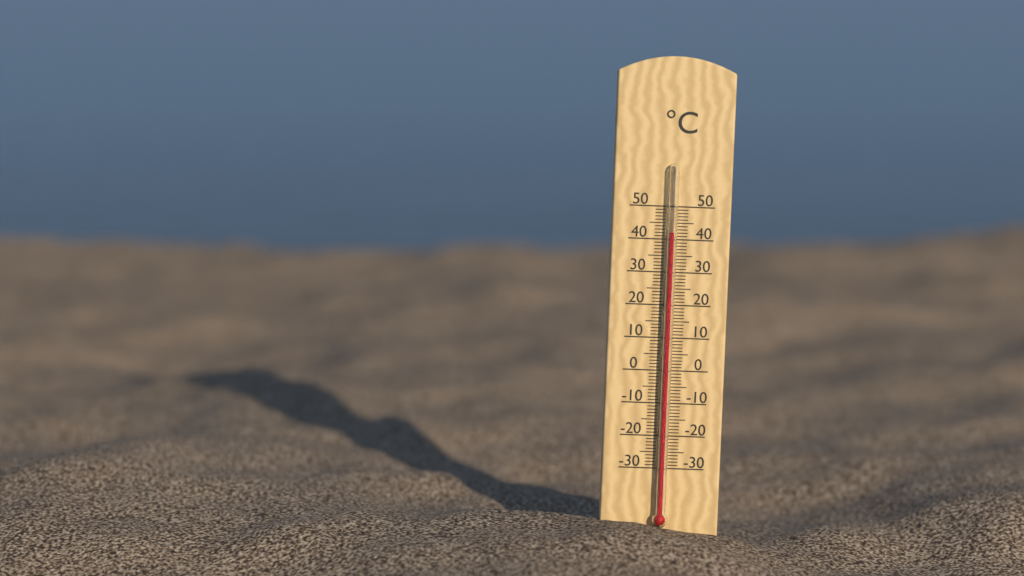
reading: 42 °C
